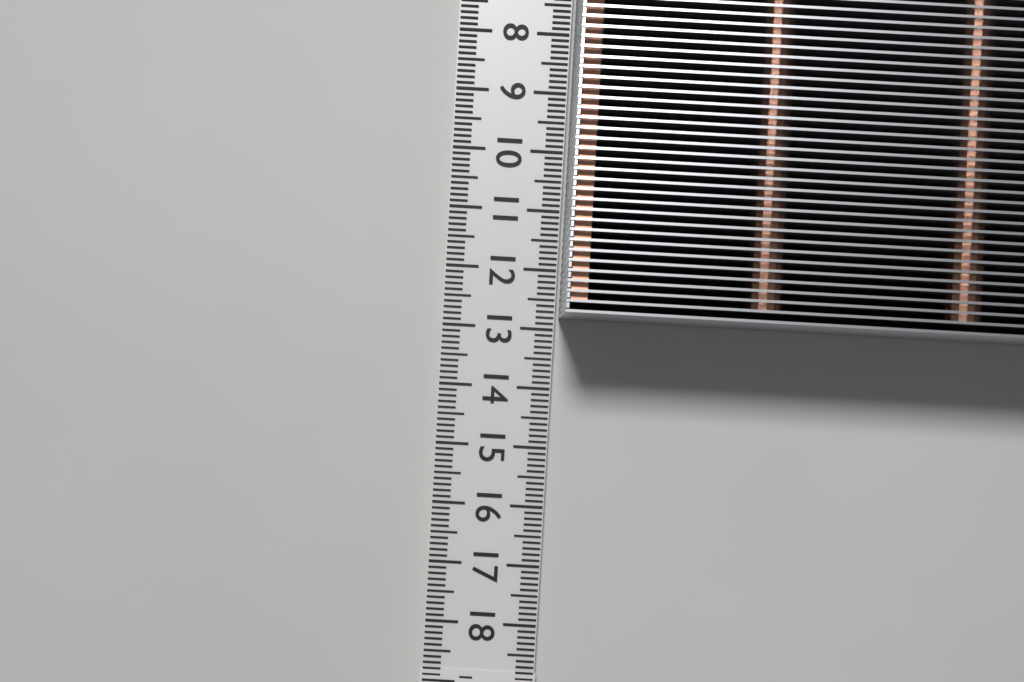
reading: 12.8 cm
